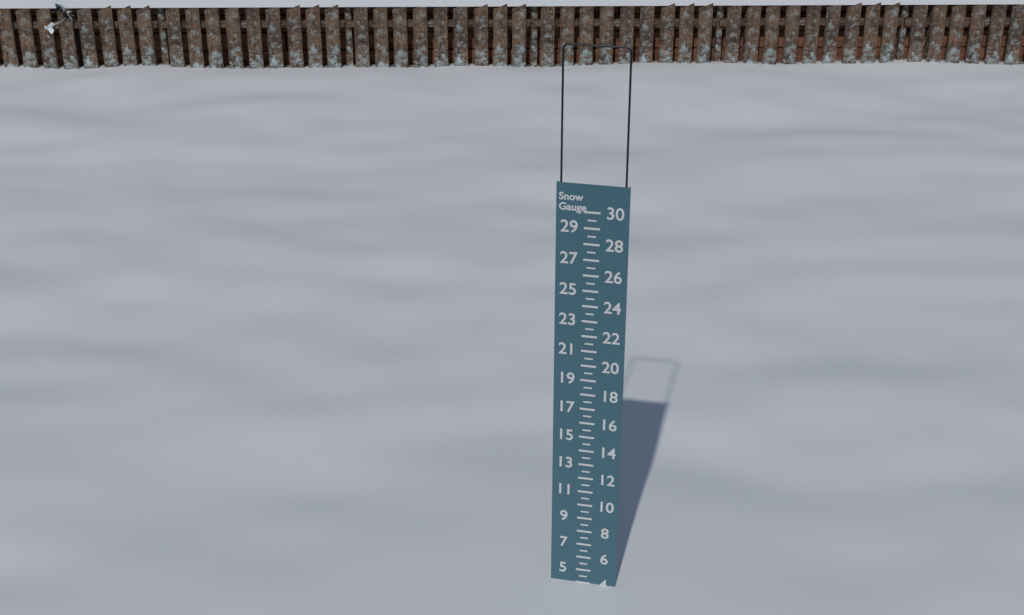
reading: 4.0 (no unit)
